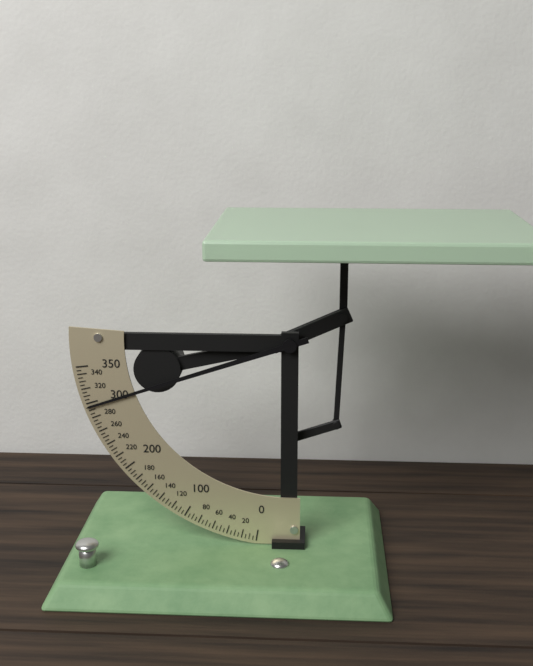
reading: 295 (no unit)
